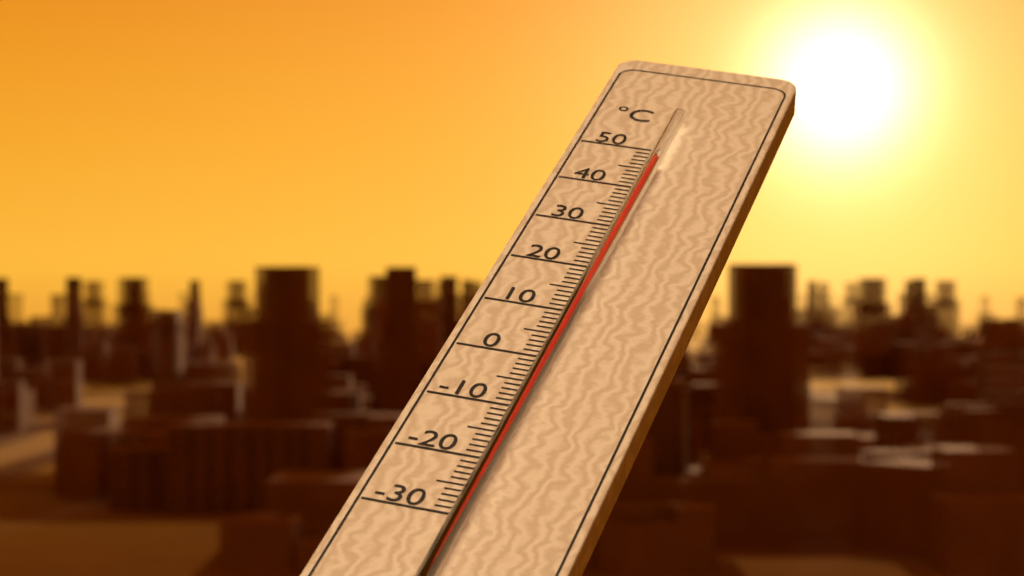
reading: 45 °C
